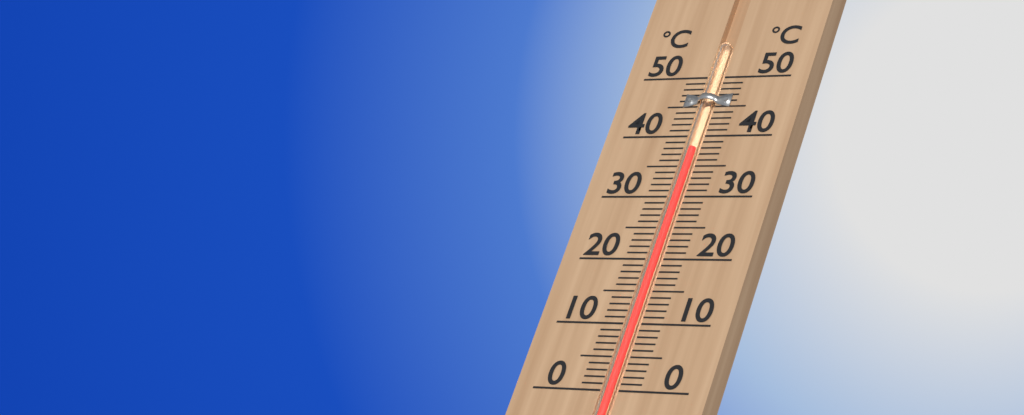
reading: 38 °C
